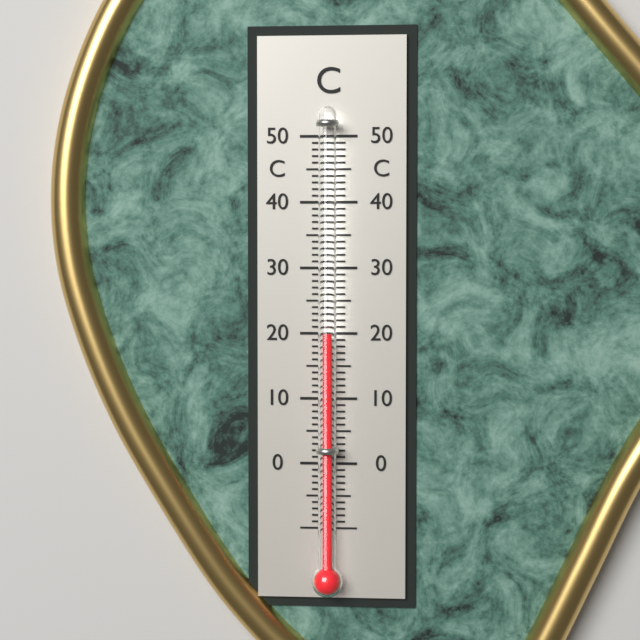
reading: 20 °C
